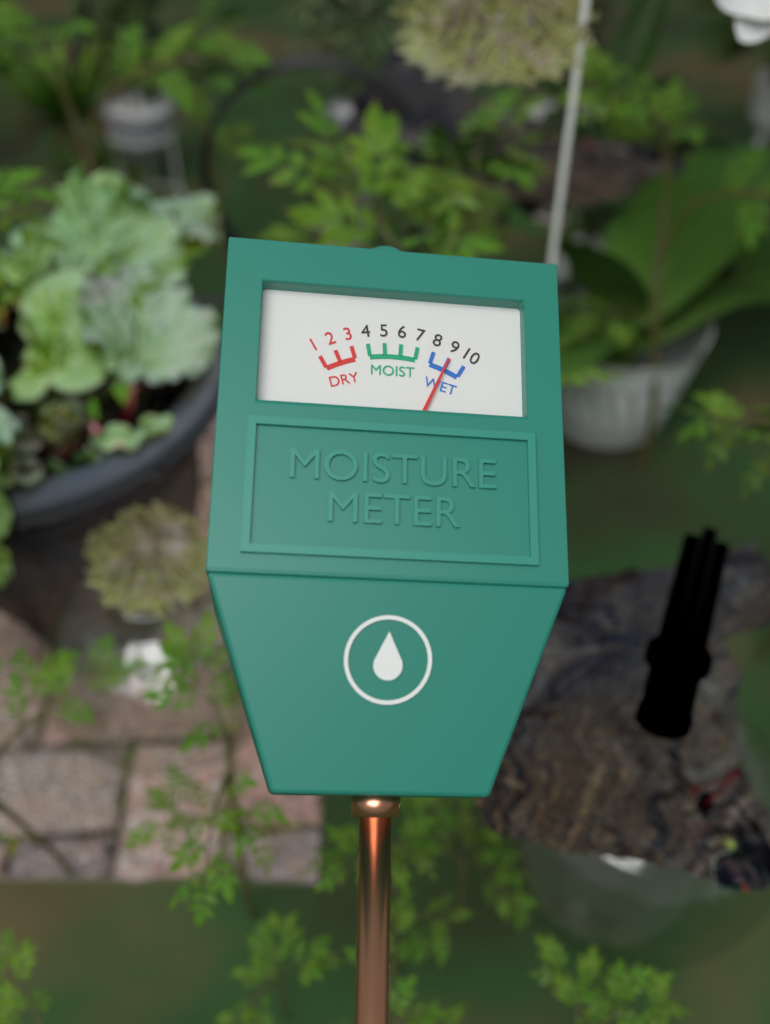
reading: 9 (no unit)
